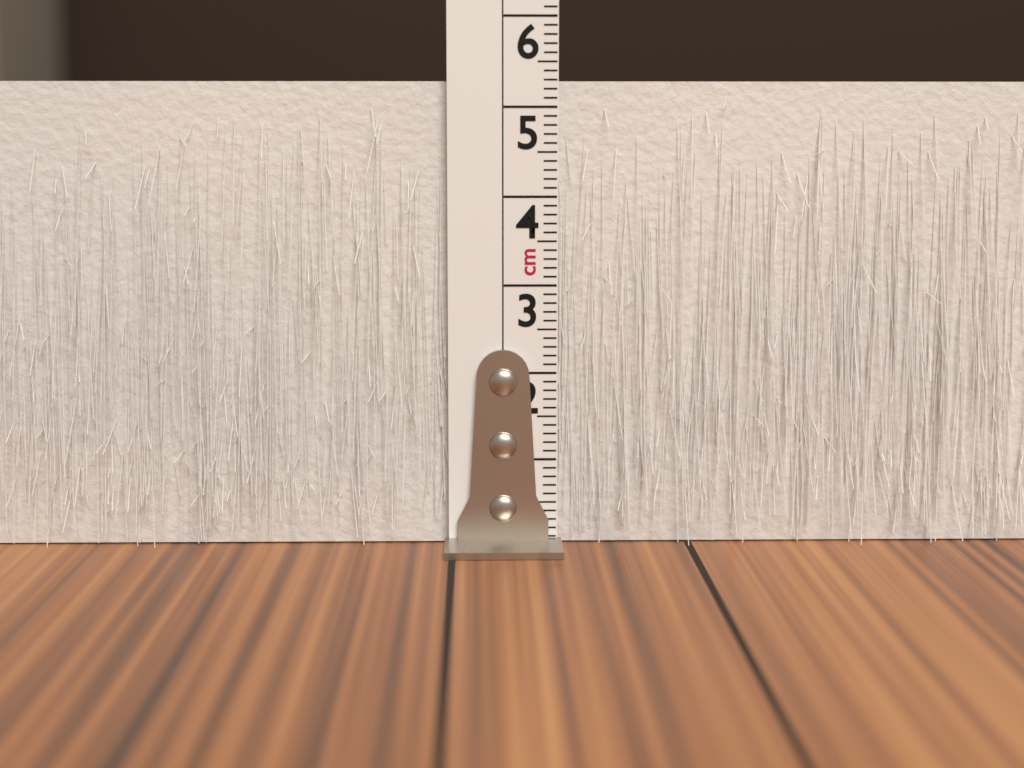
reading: 5.3 cm
